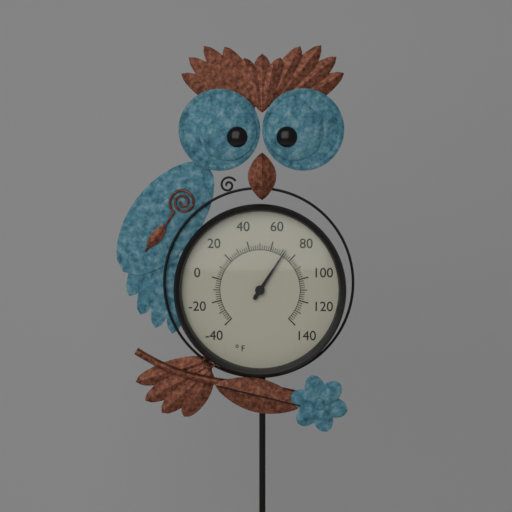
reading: 72 °F
